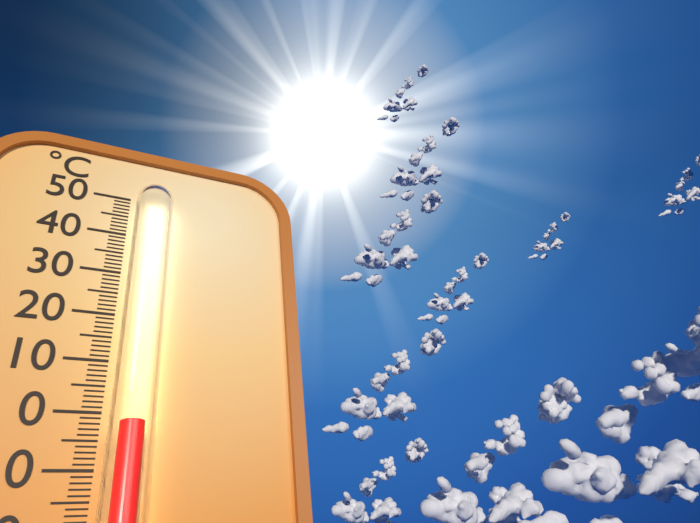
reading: -3 °C
